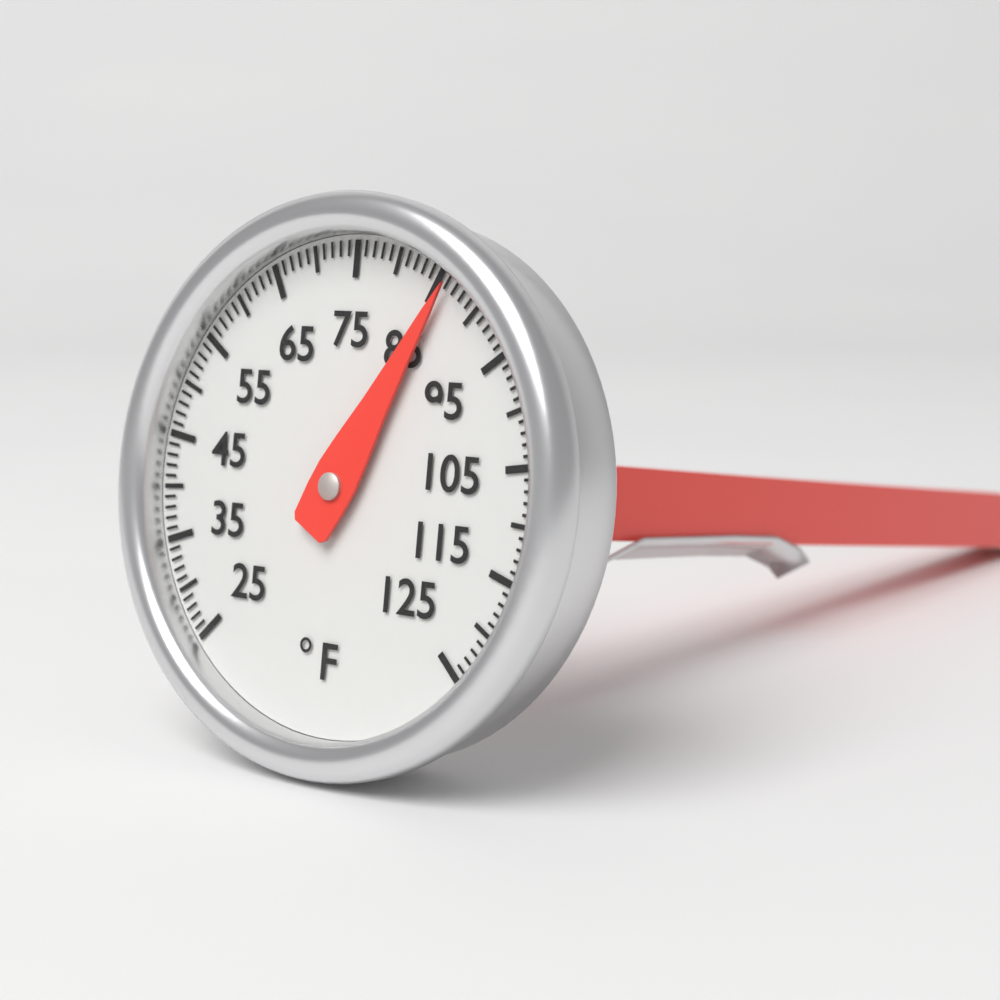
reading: 86 °F
